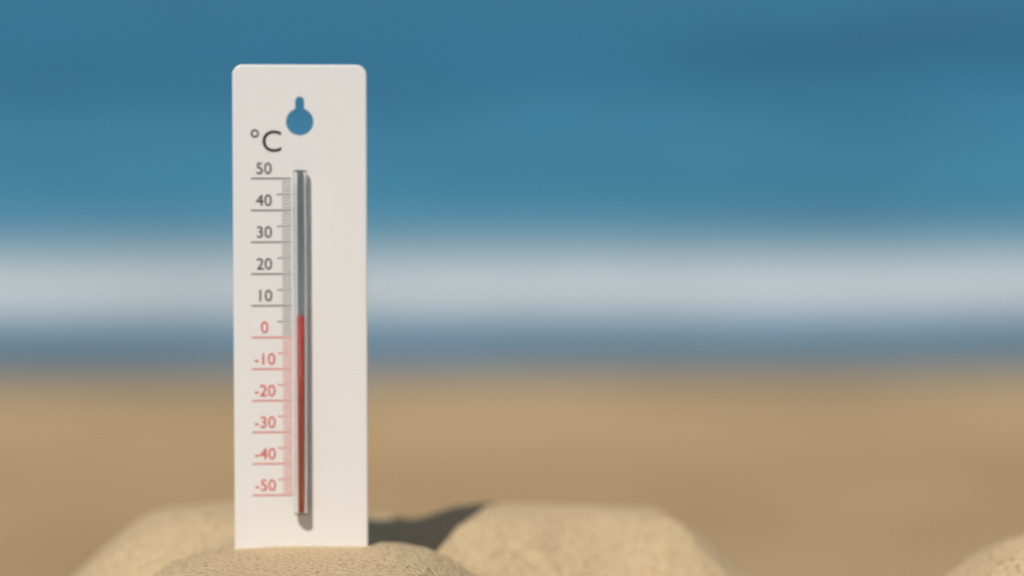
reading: 7 °C
